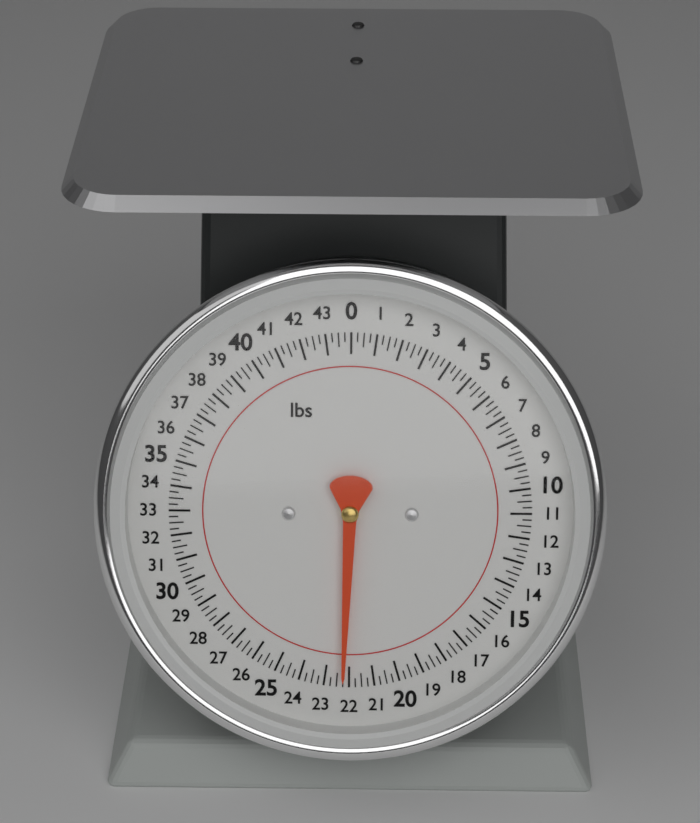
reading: 22.25 lbs
